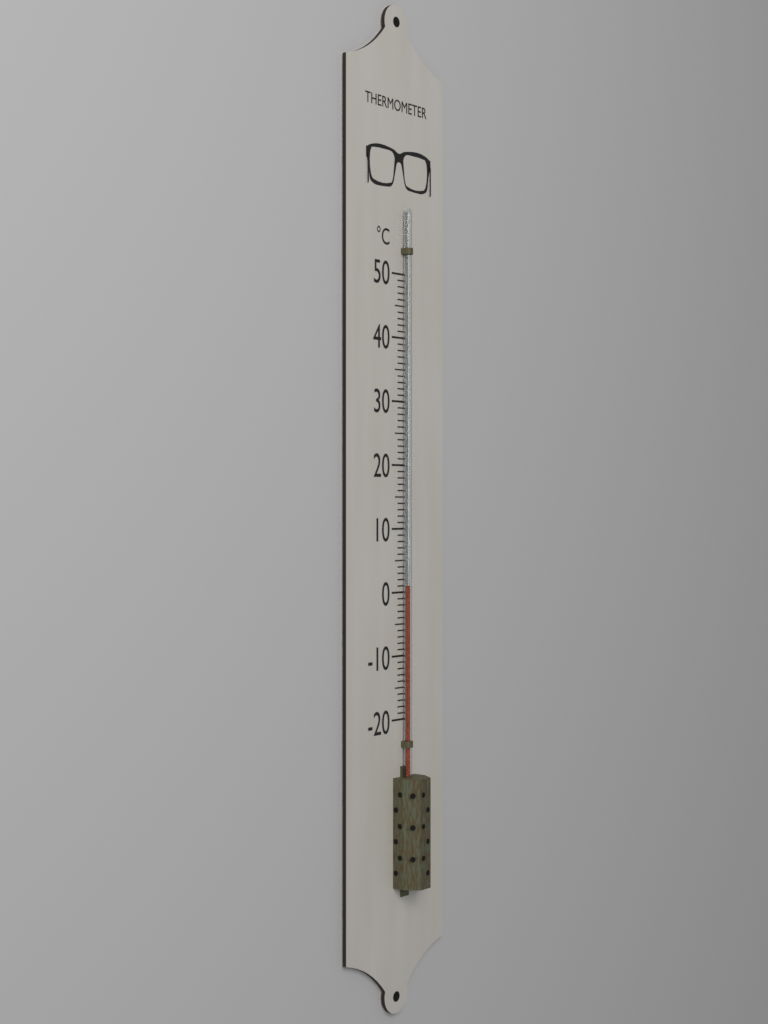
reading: 1 °C
